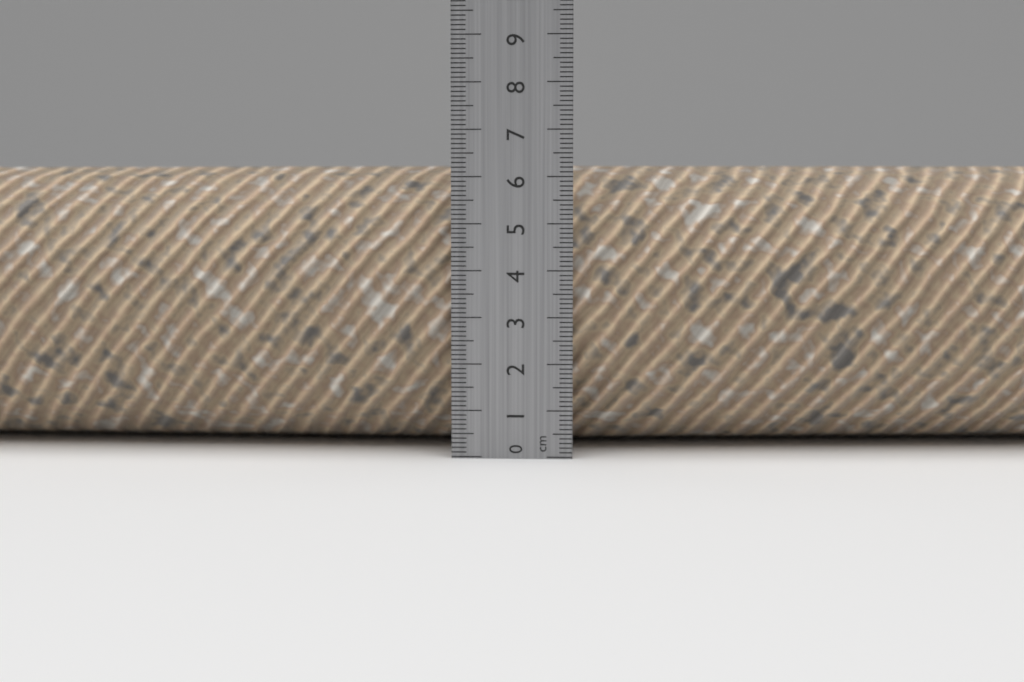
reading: 6.3 cm
